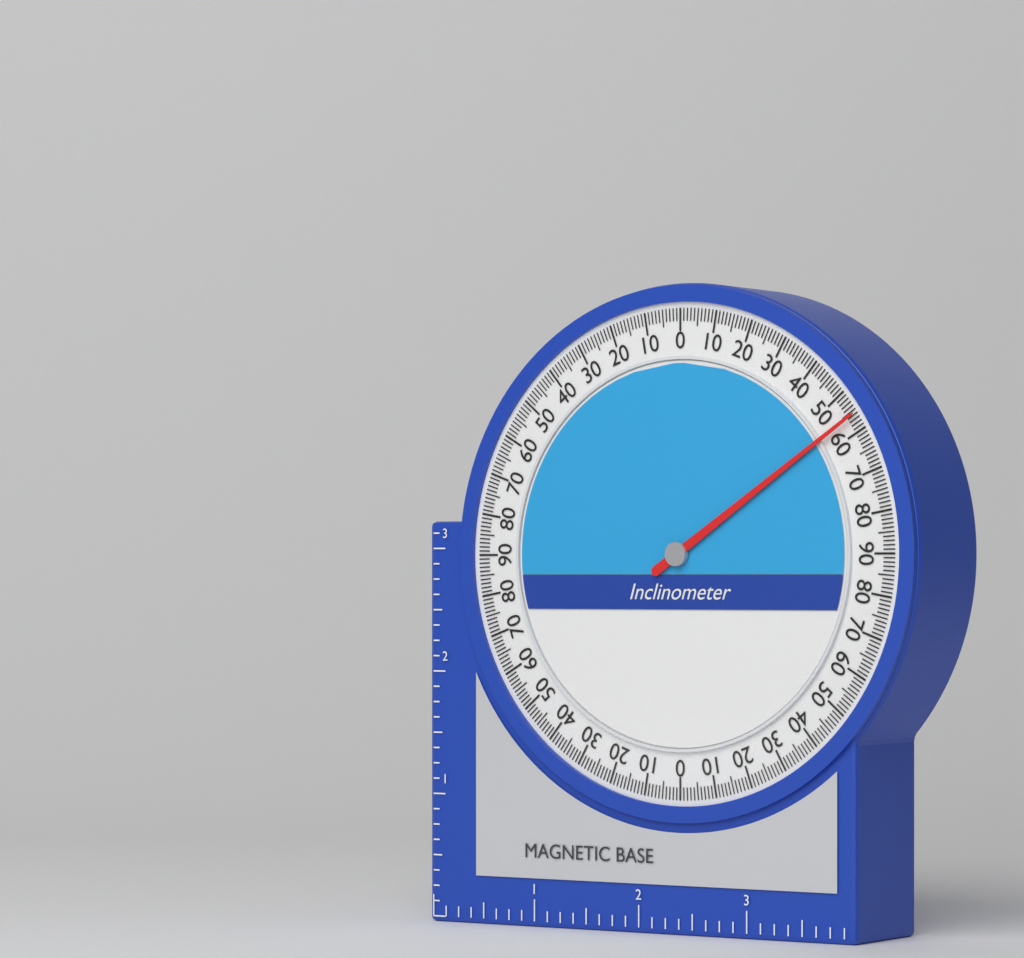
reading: 56 (no unit)
